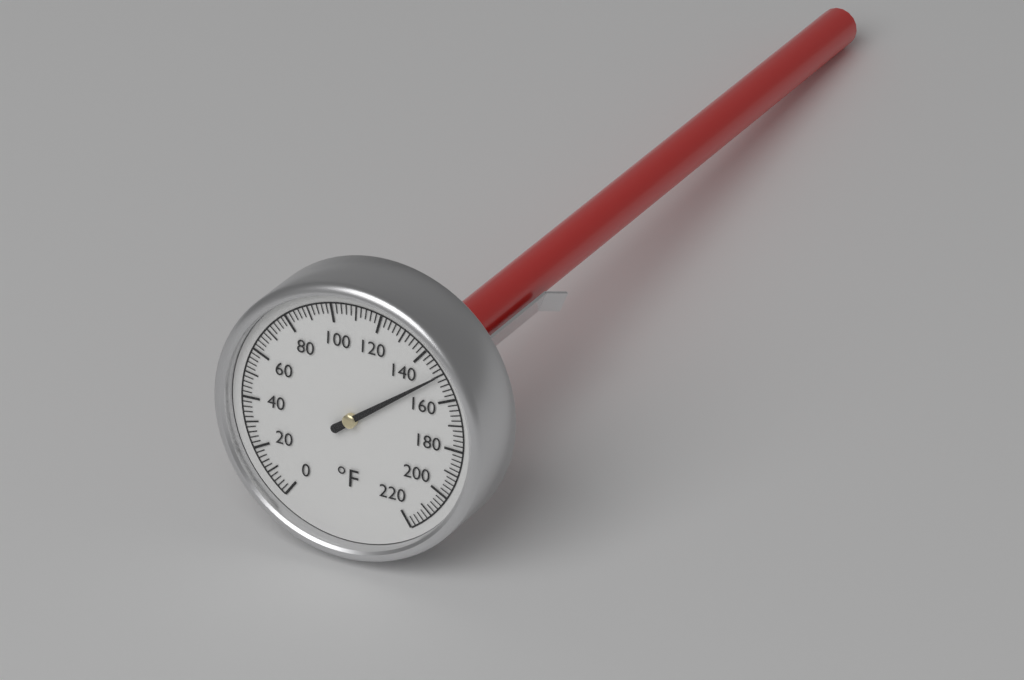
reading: 150 °F
